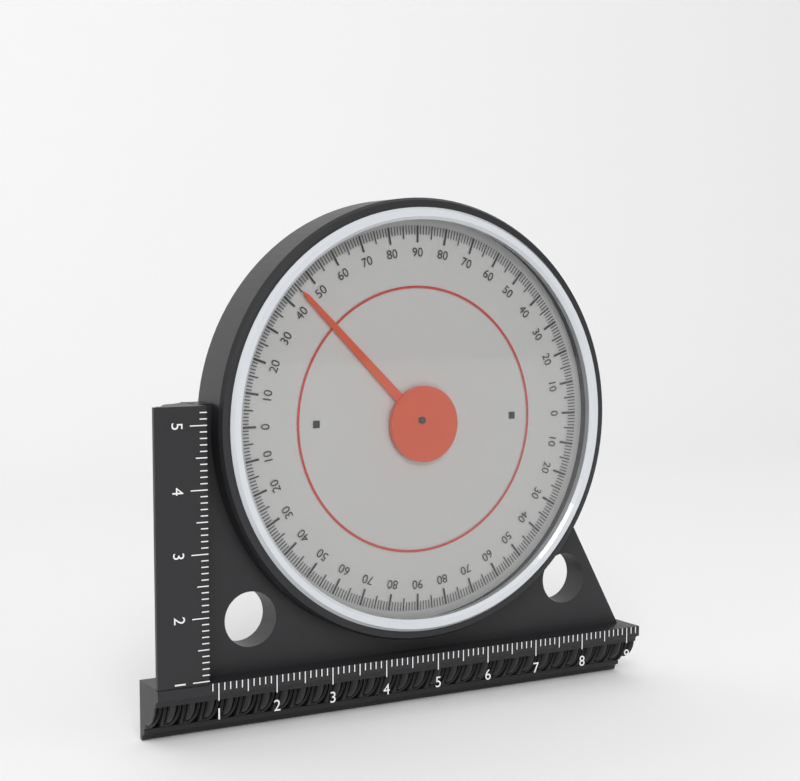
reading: 45 (no unit)
